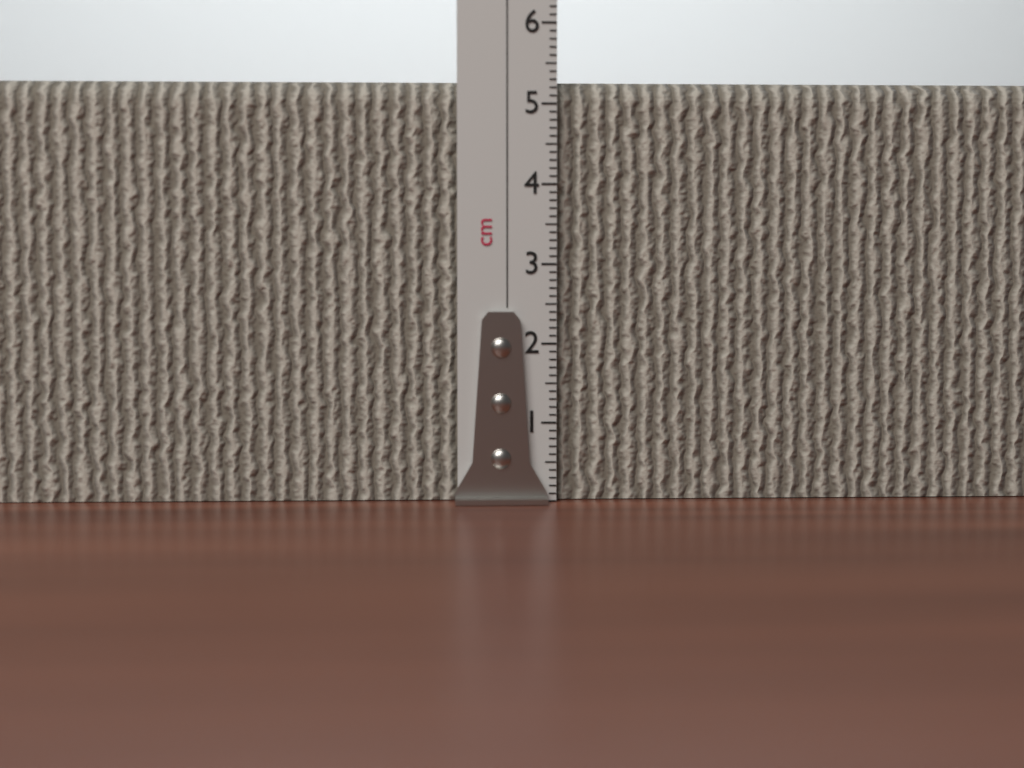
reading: 5.3 cm
